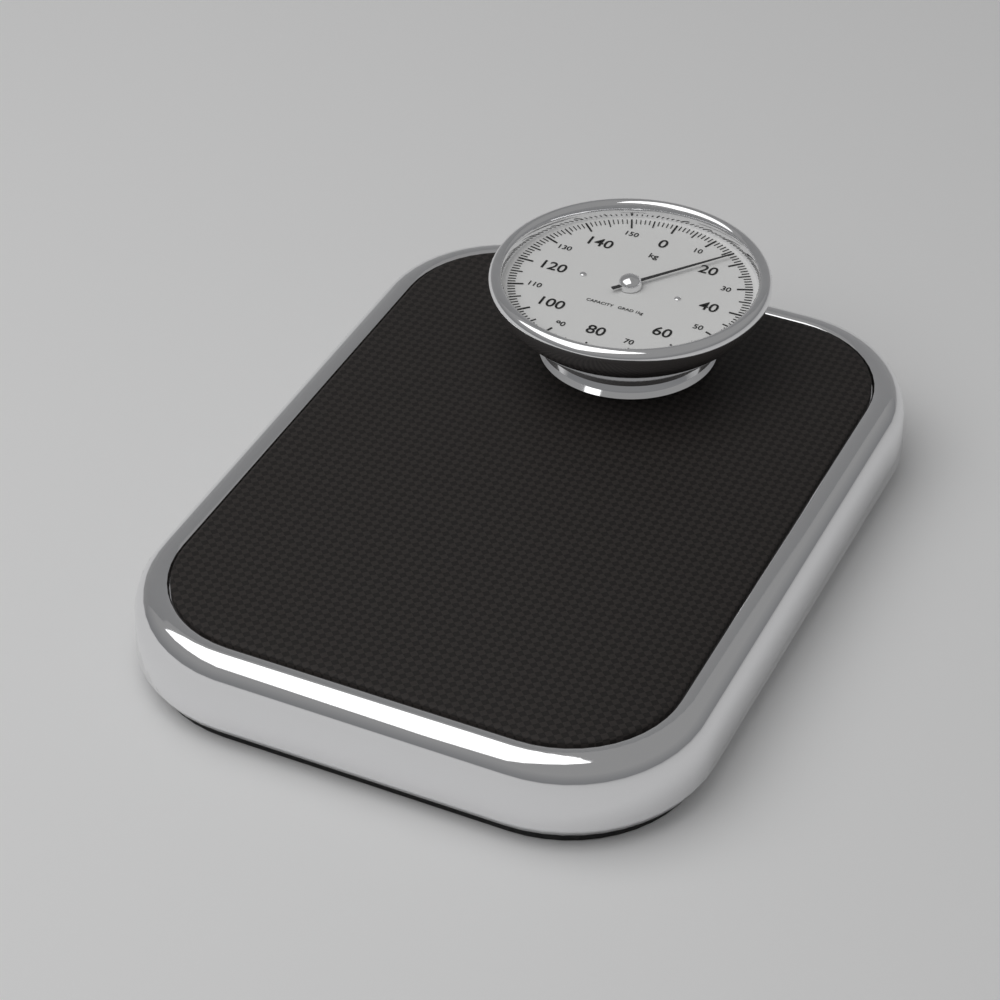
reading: 17 kg
